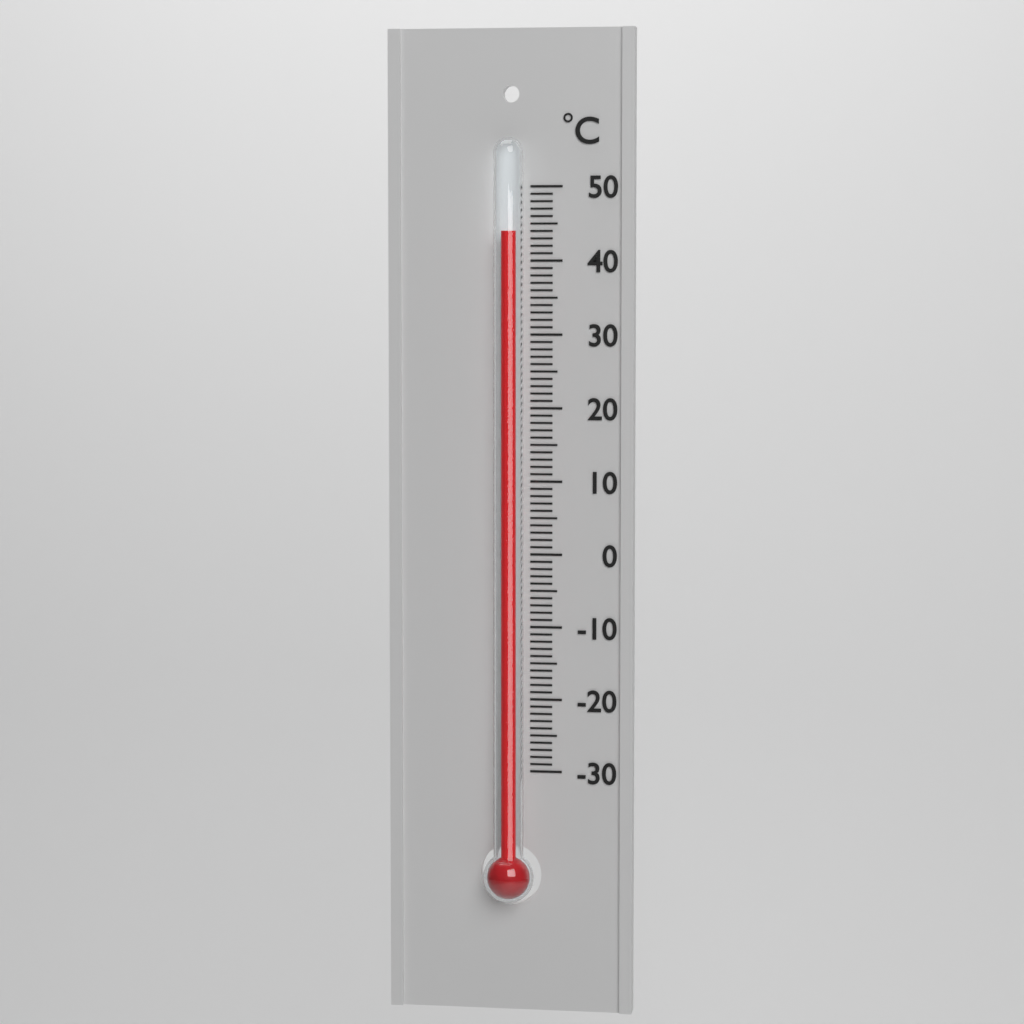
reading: 44 °C
